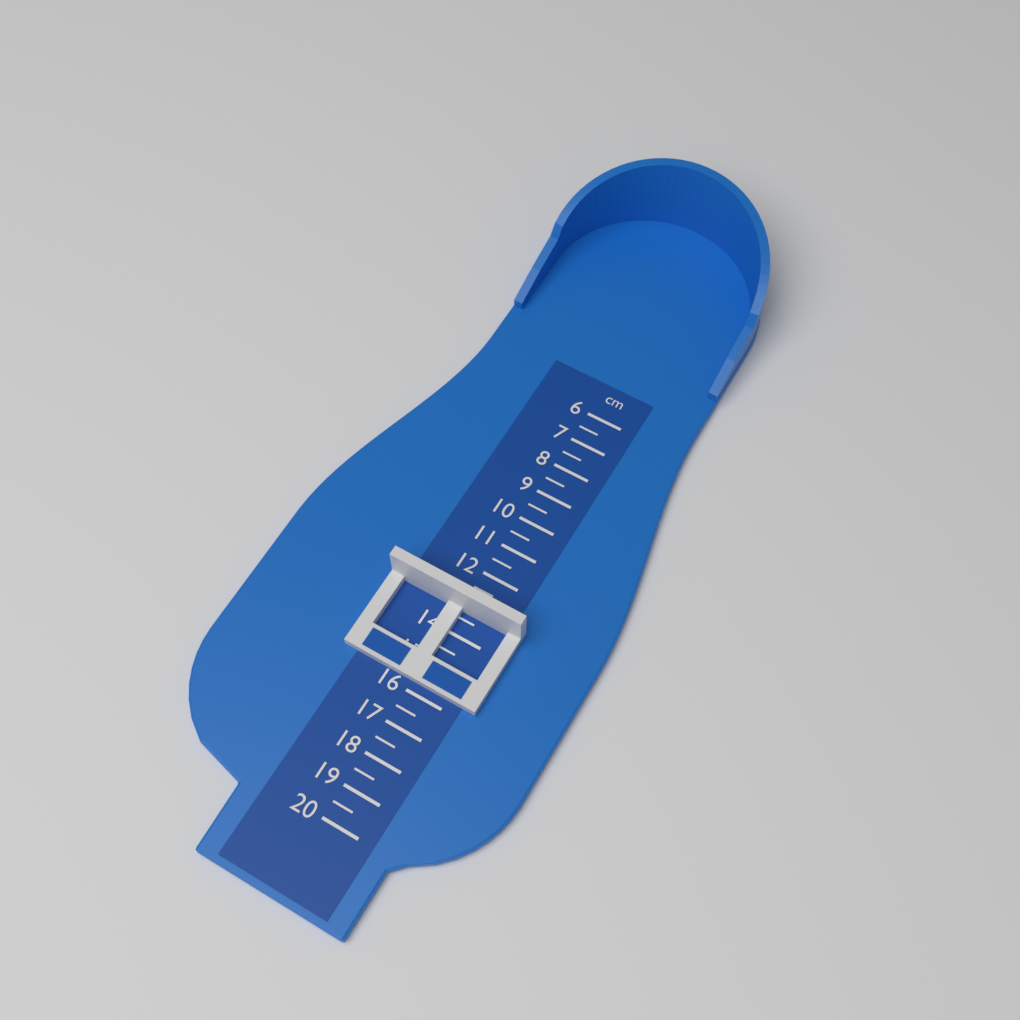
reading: 13.0 cm
